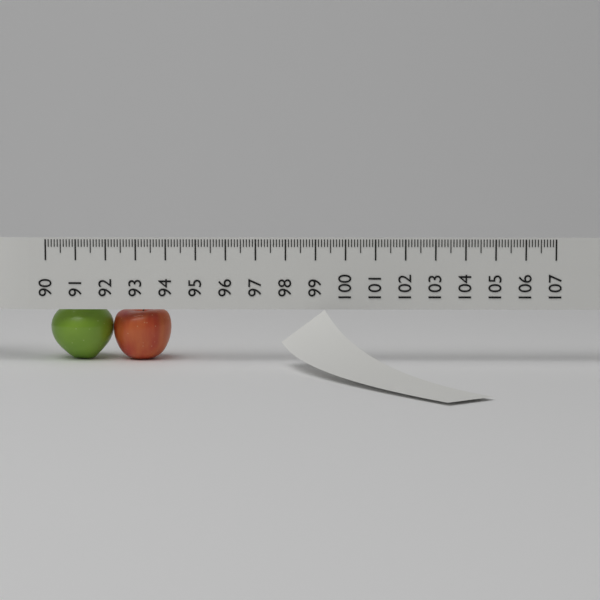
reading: 94.1 (no unit)
